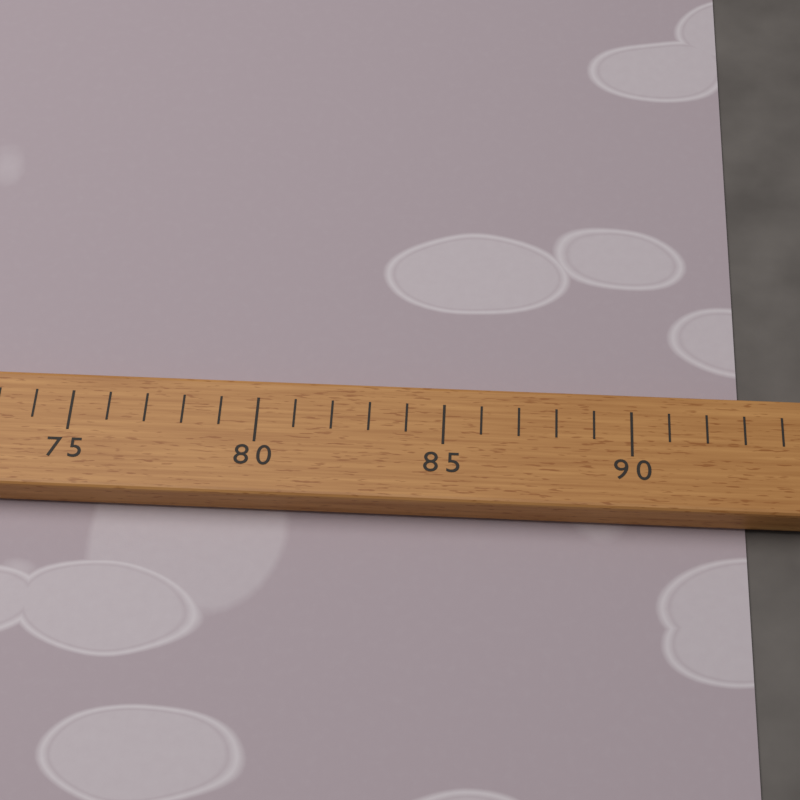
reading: 93 (no unit)
